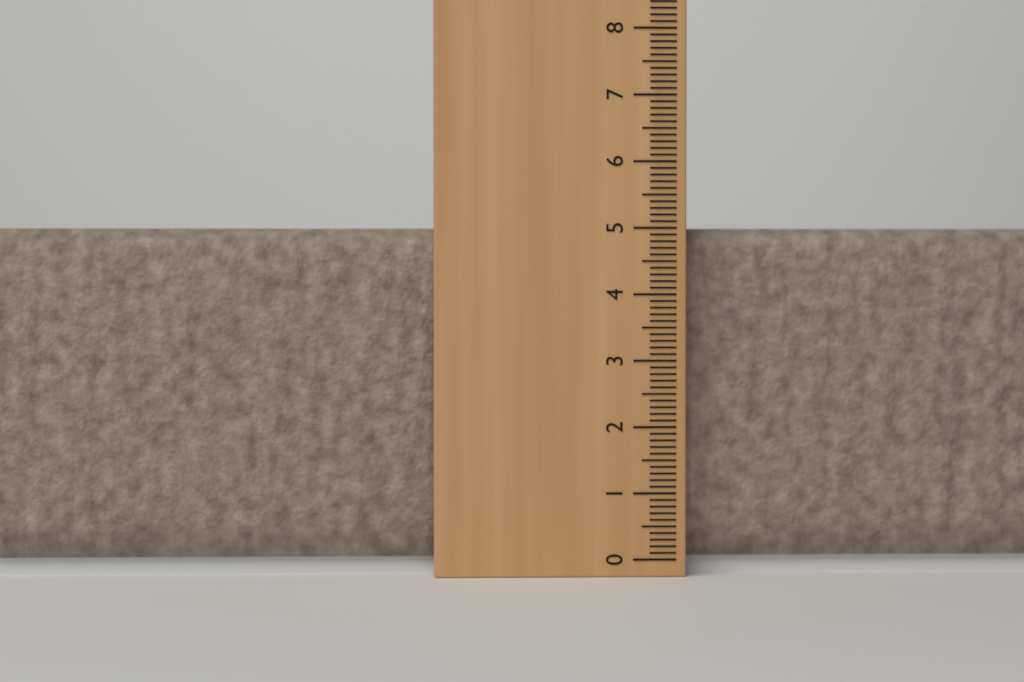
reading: 5.0 cm
